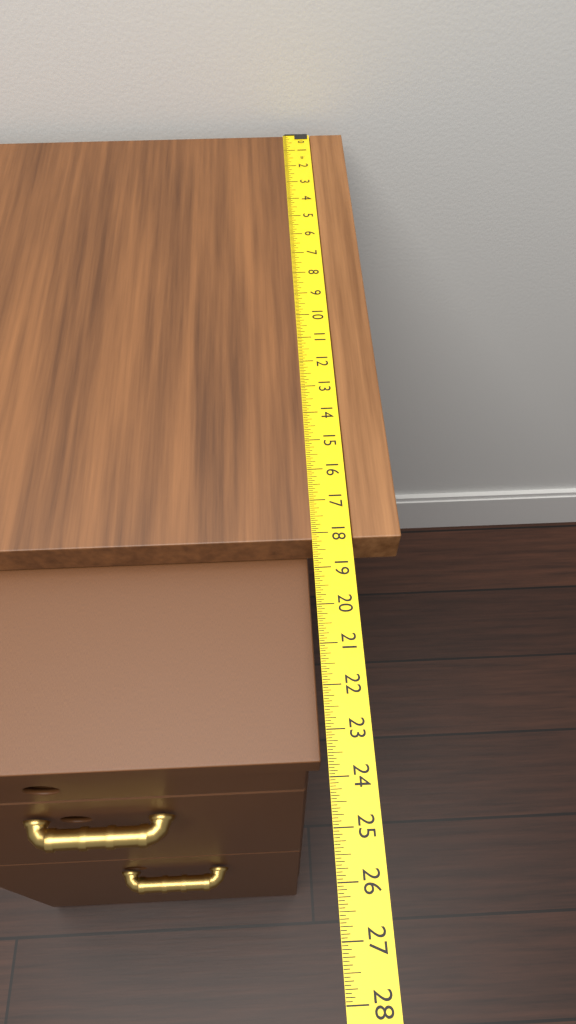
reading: 18.1875 in
